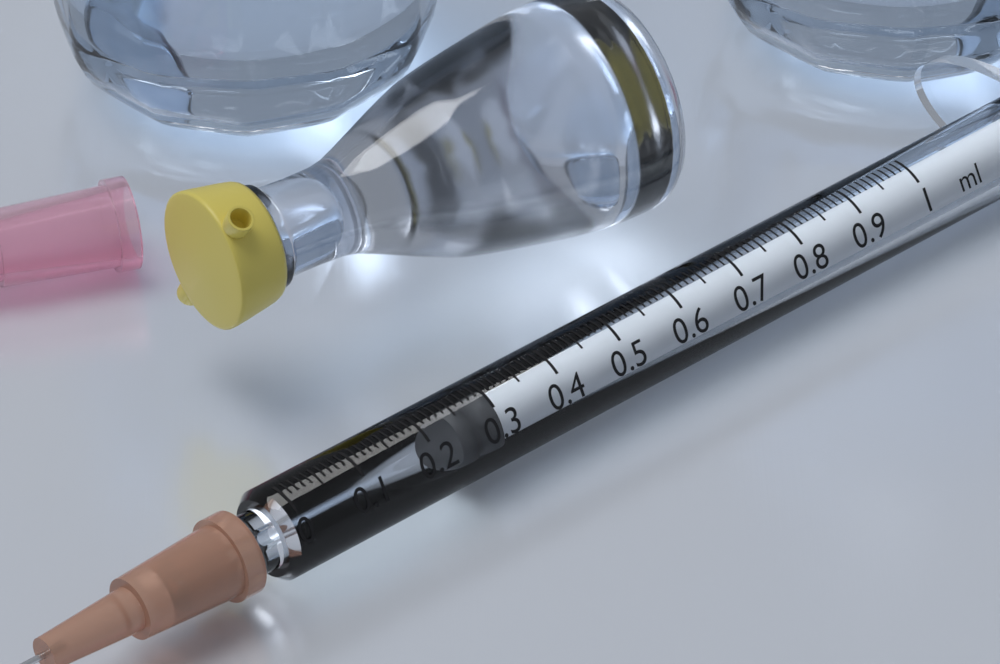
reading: 0.25 ml
